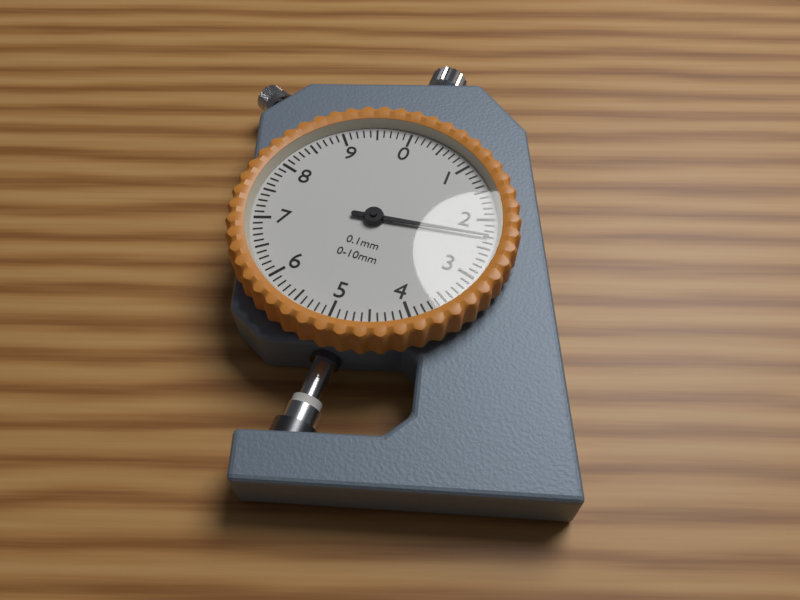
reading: 2.3 mm
